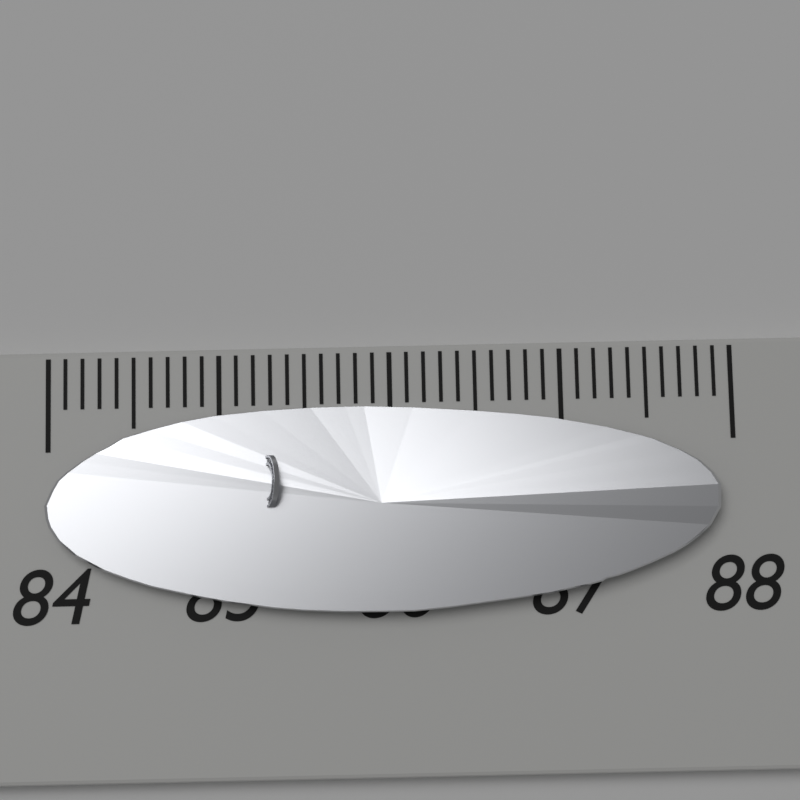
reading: 87.9 (no unit)
